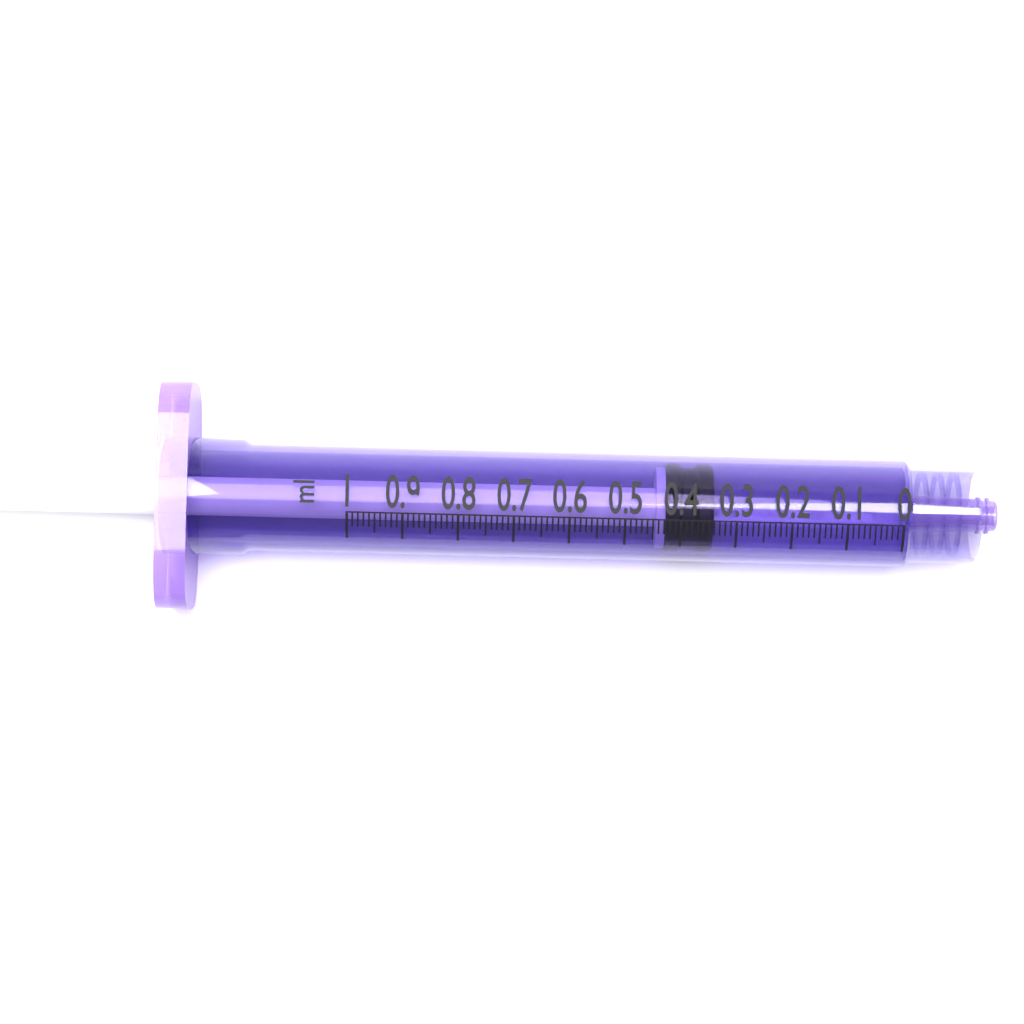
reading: 0.34 ml
